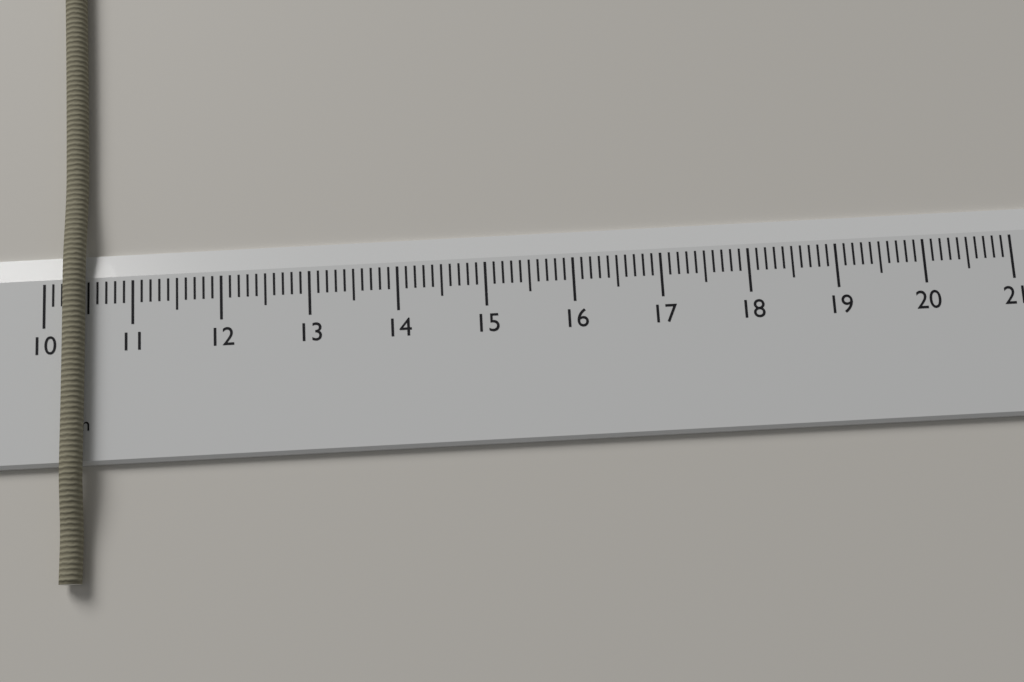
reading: 10.5 cm
